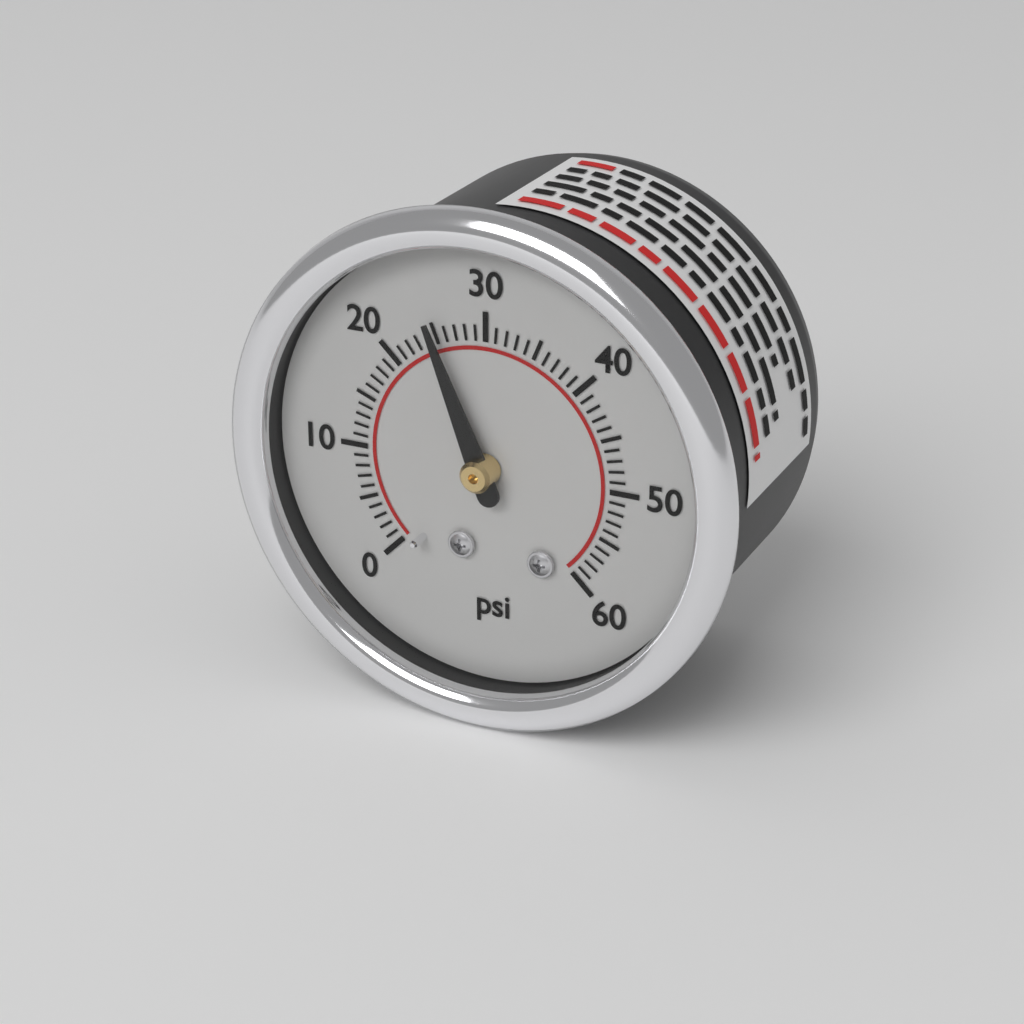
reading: 25 psi
